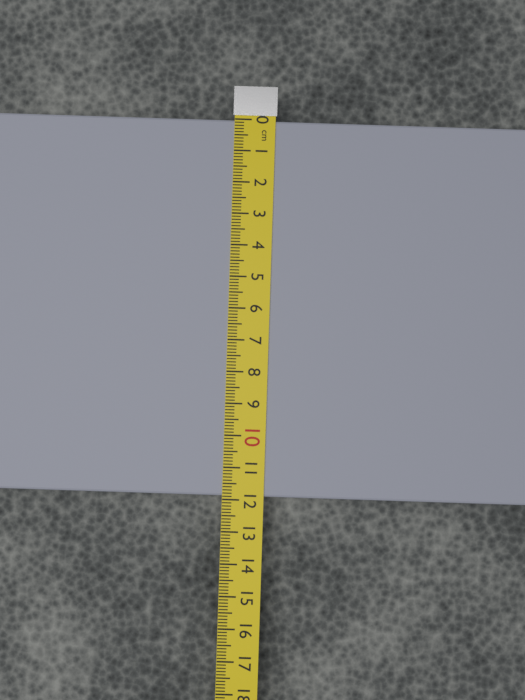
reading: 11.9 cm
